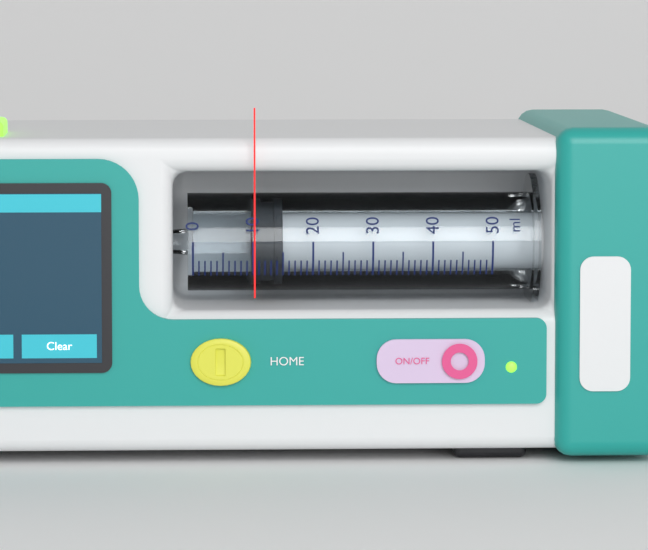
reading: 10 ml
